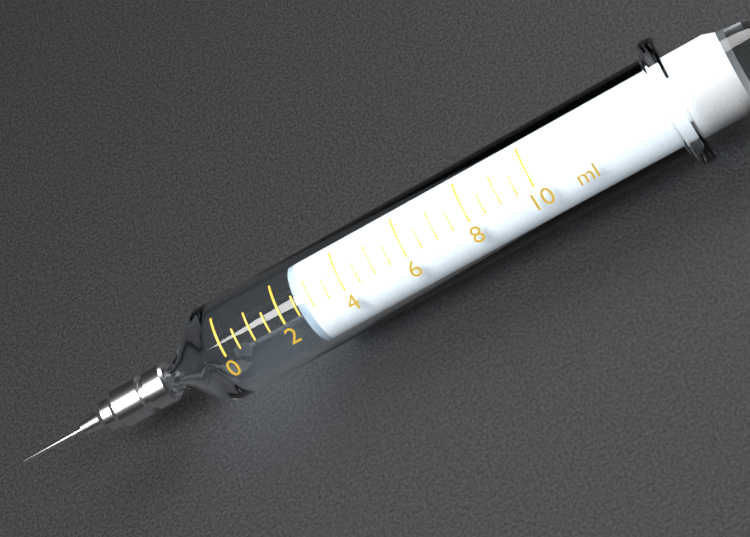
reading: 2.5 ml
